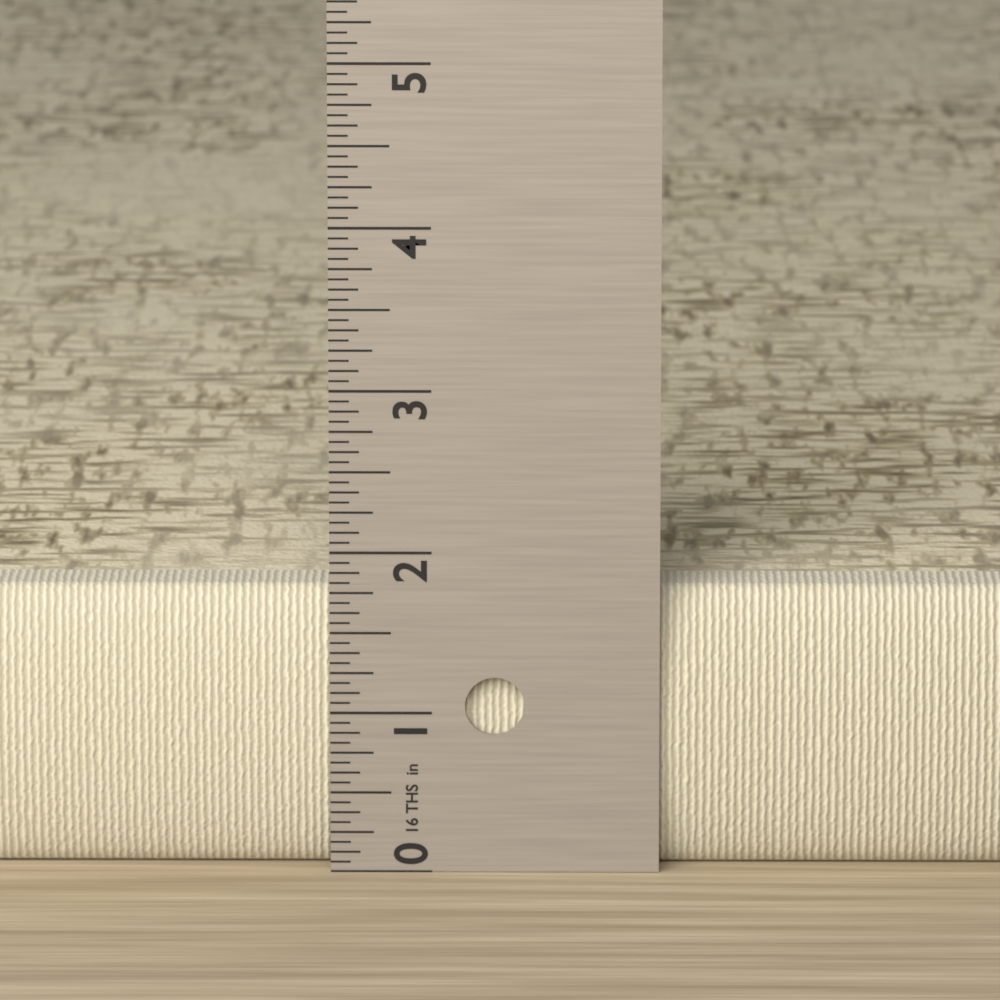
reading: 1.7500 in
